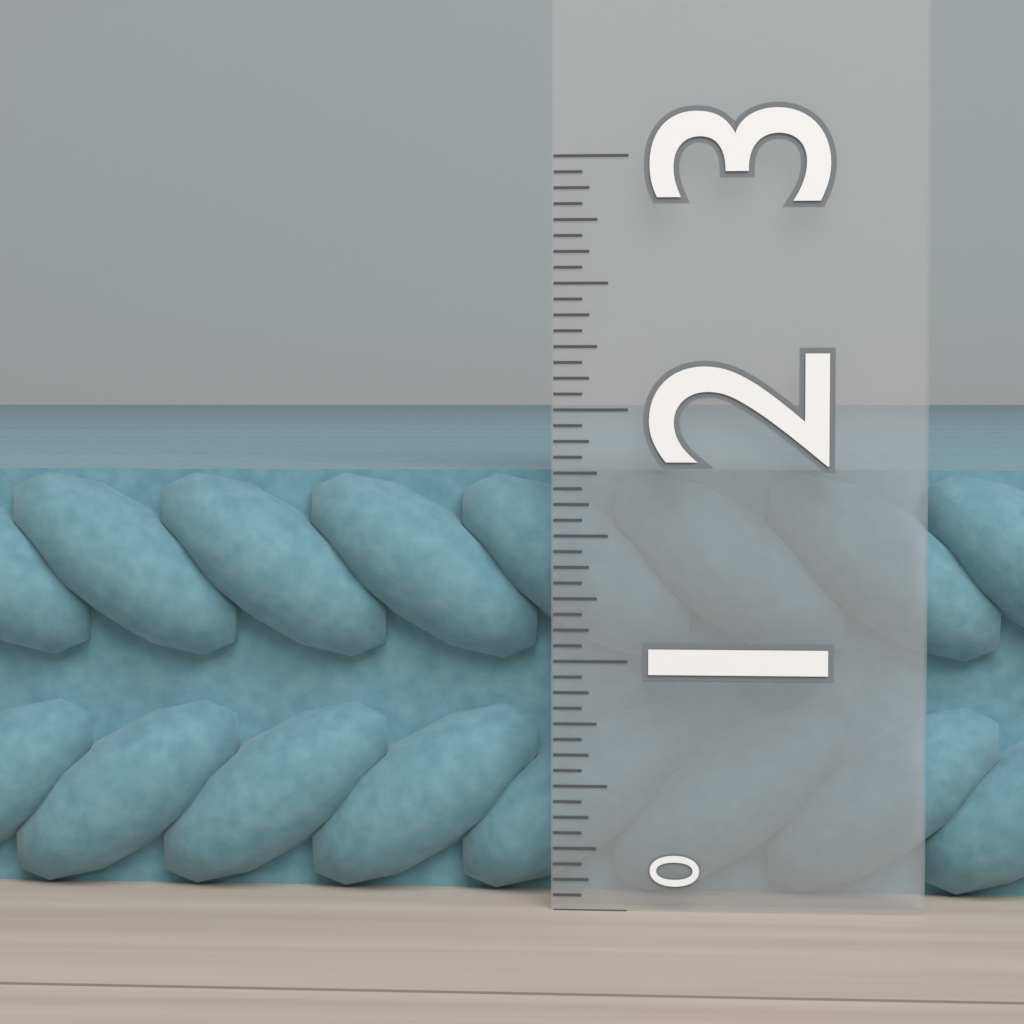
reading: 1.7500 (no unit)
